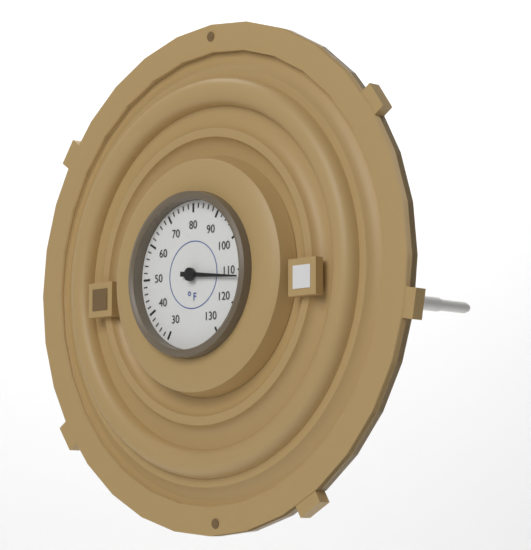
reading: 112 °F
